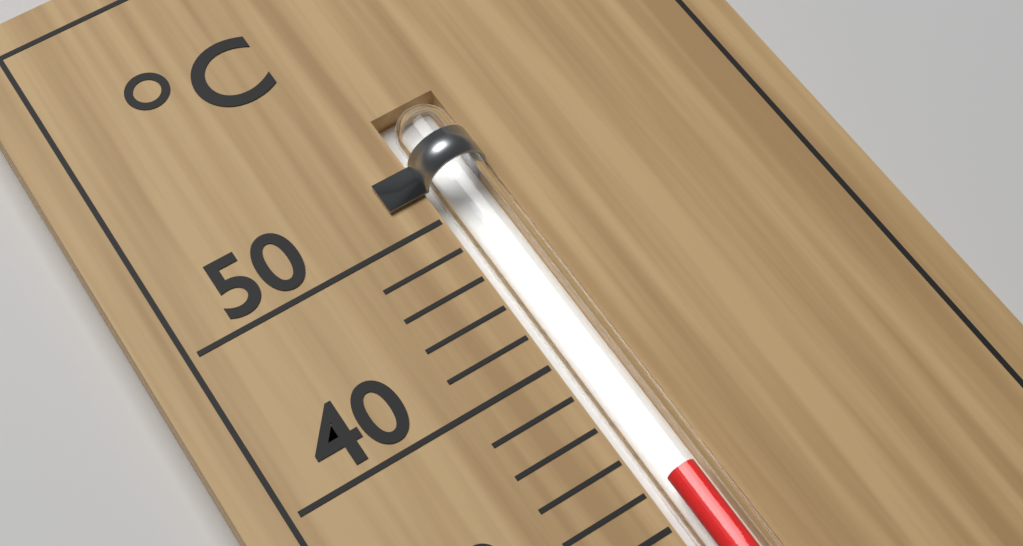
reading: 32 °C
